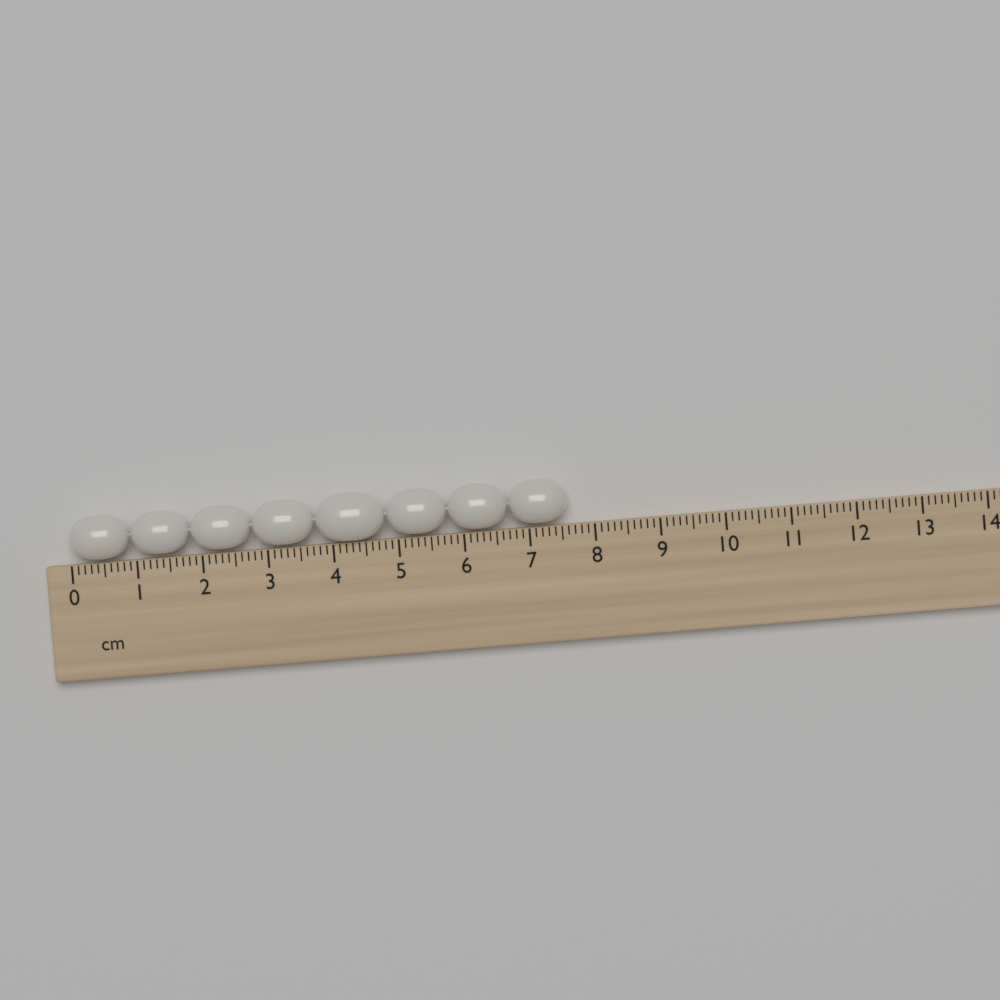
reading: 7.6 cm
